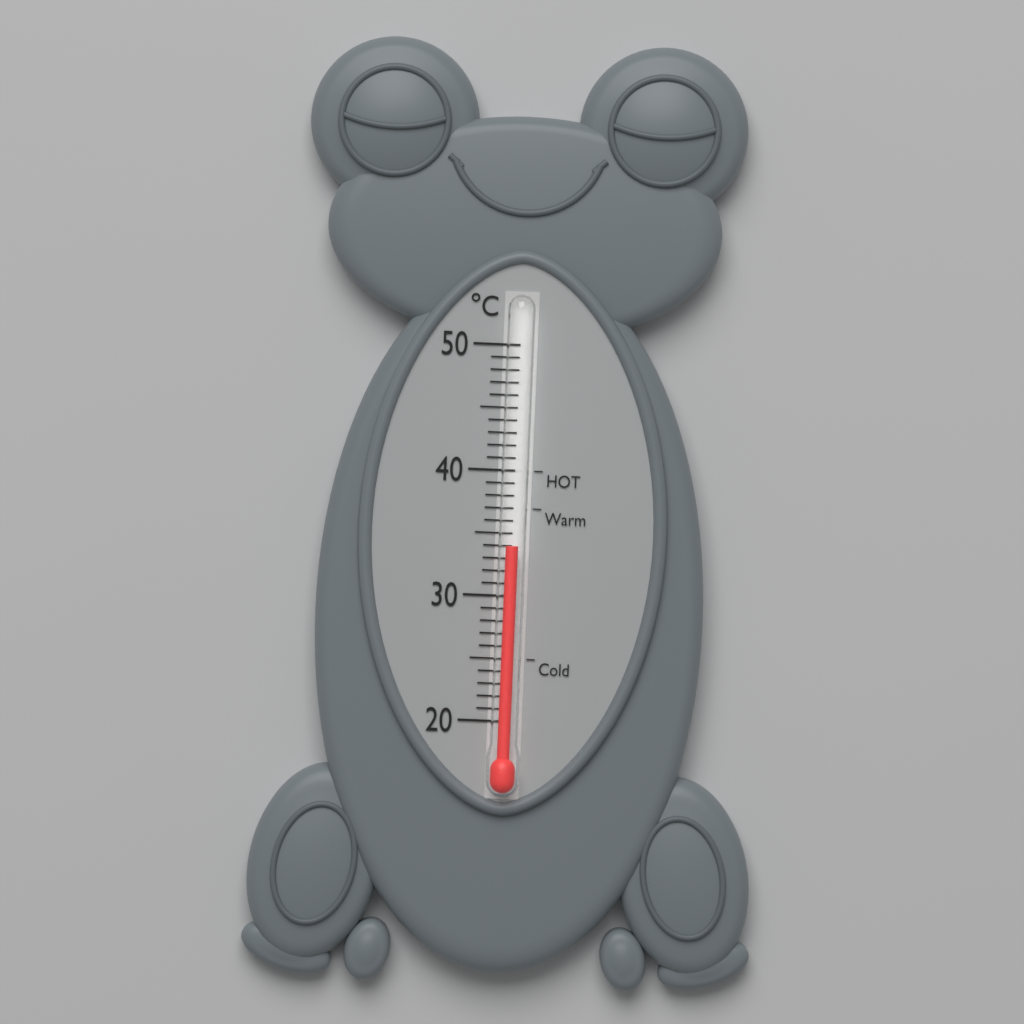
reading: 34 °C
